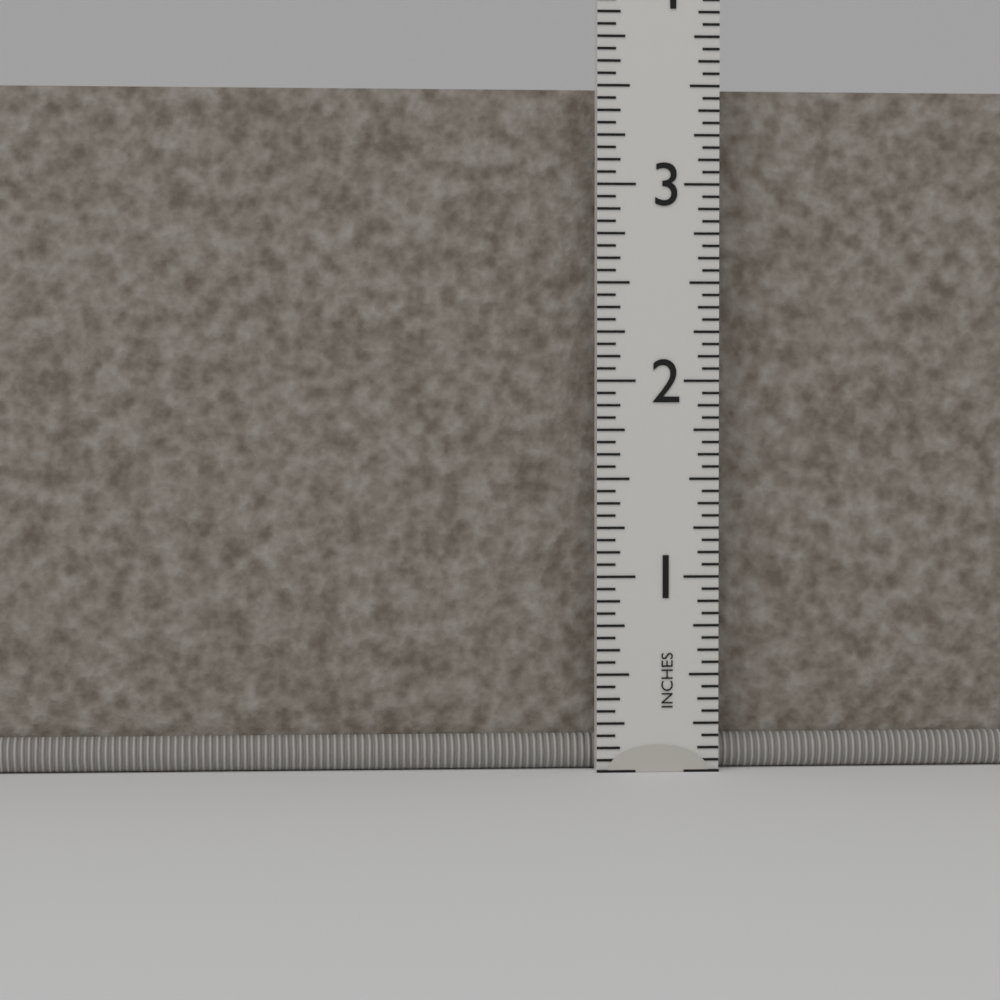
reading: 3.5000 in
